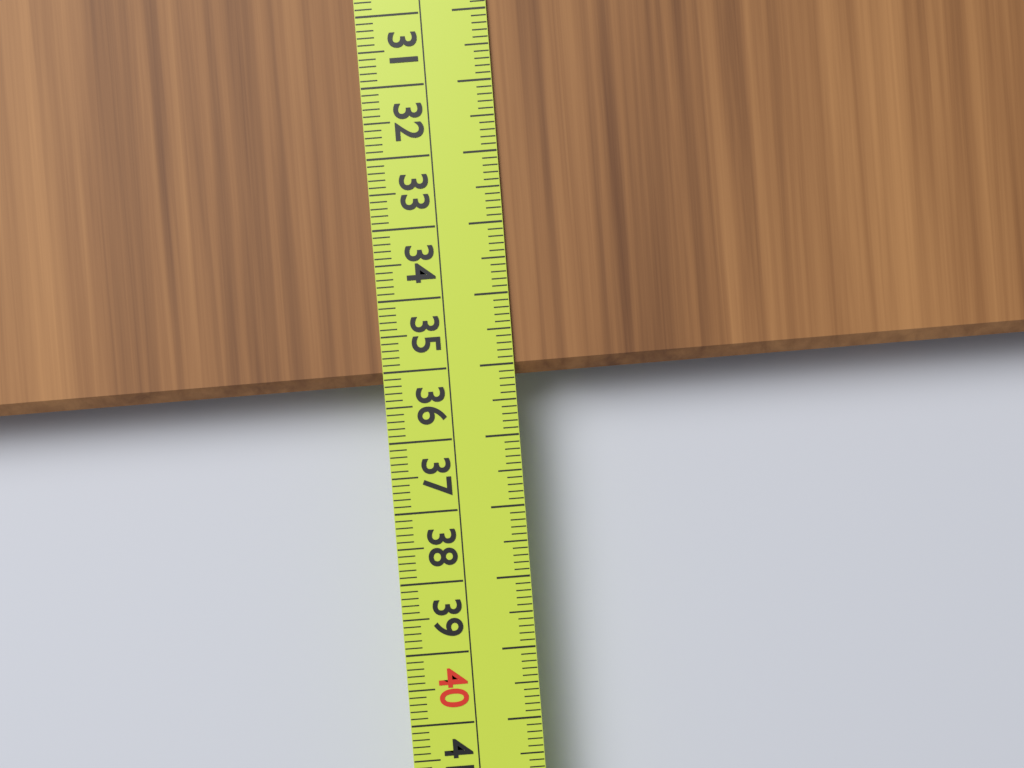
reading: 35.2 cm
